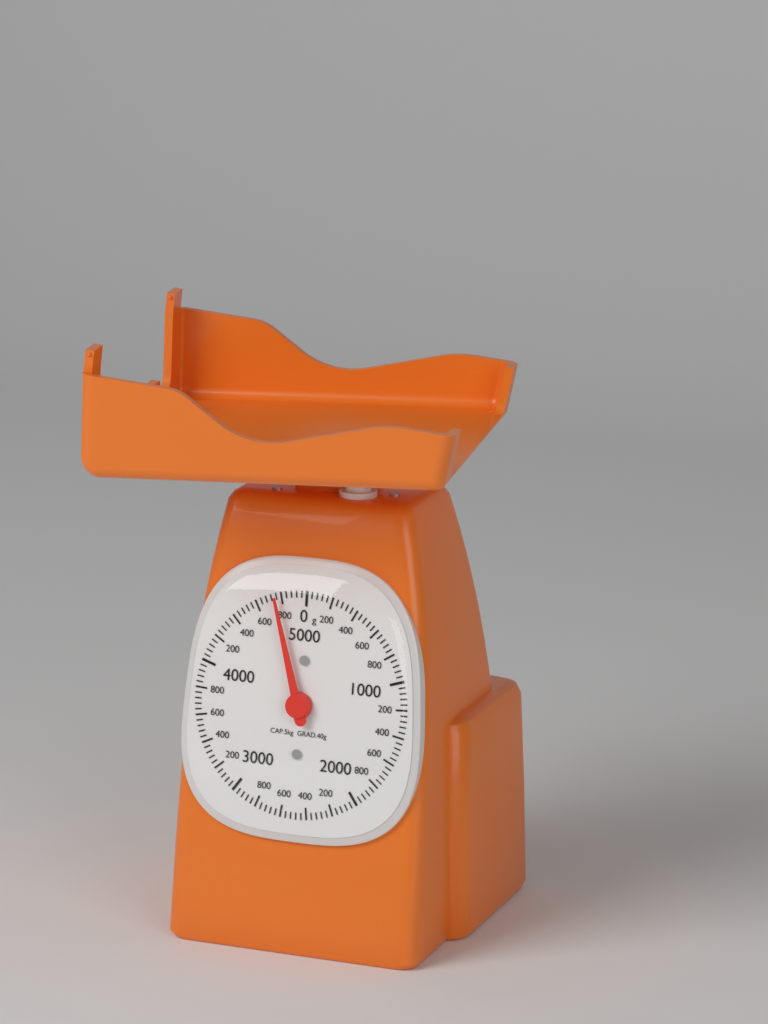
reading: 4760 g
